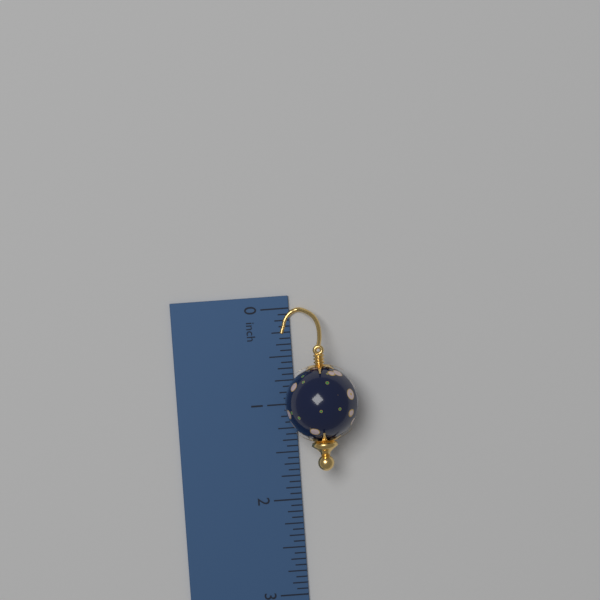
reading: 1.6875 inch
